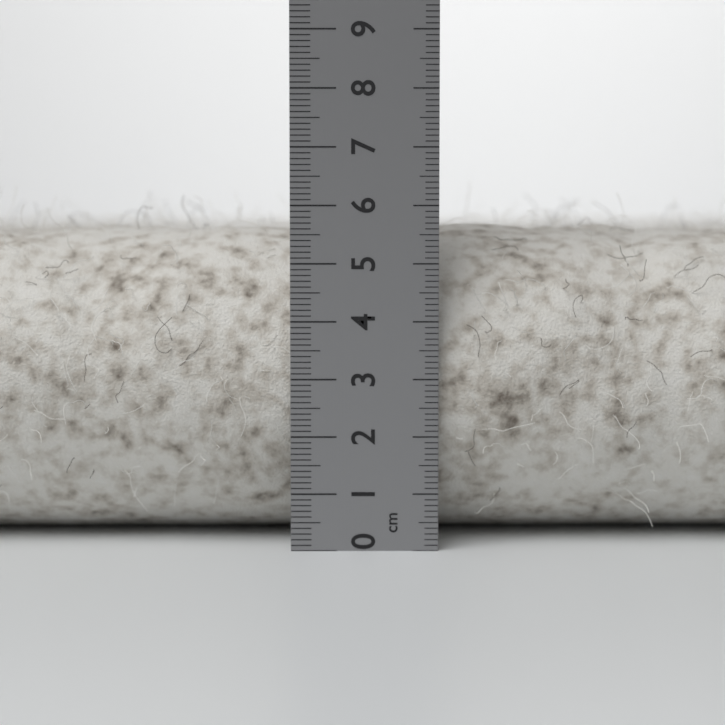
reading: 5.7 cm
